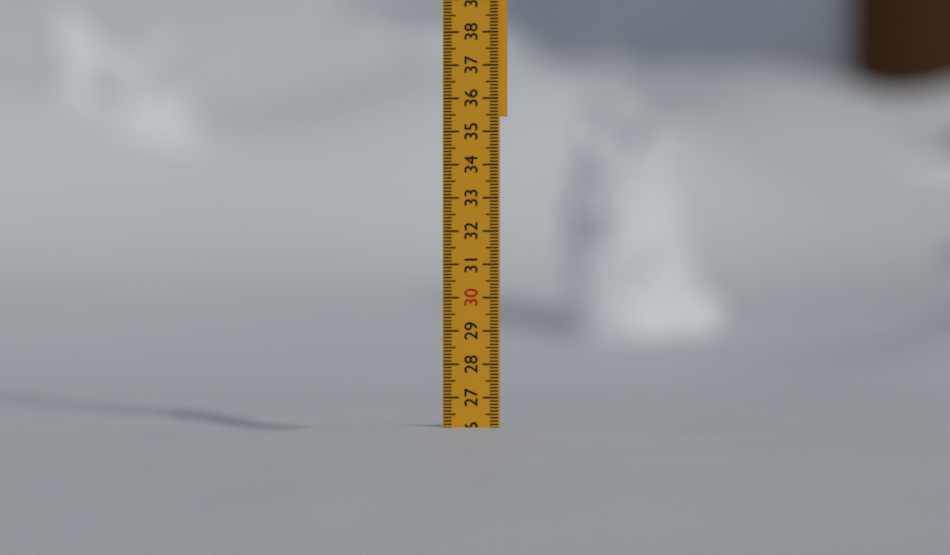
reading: 26.1 (no unit)
